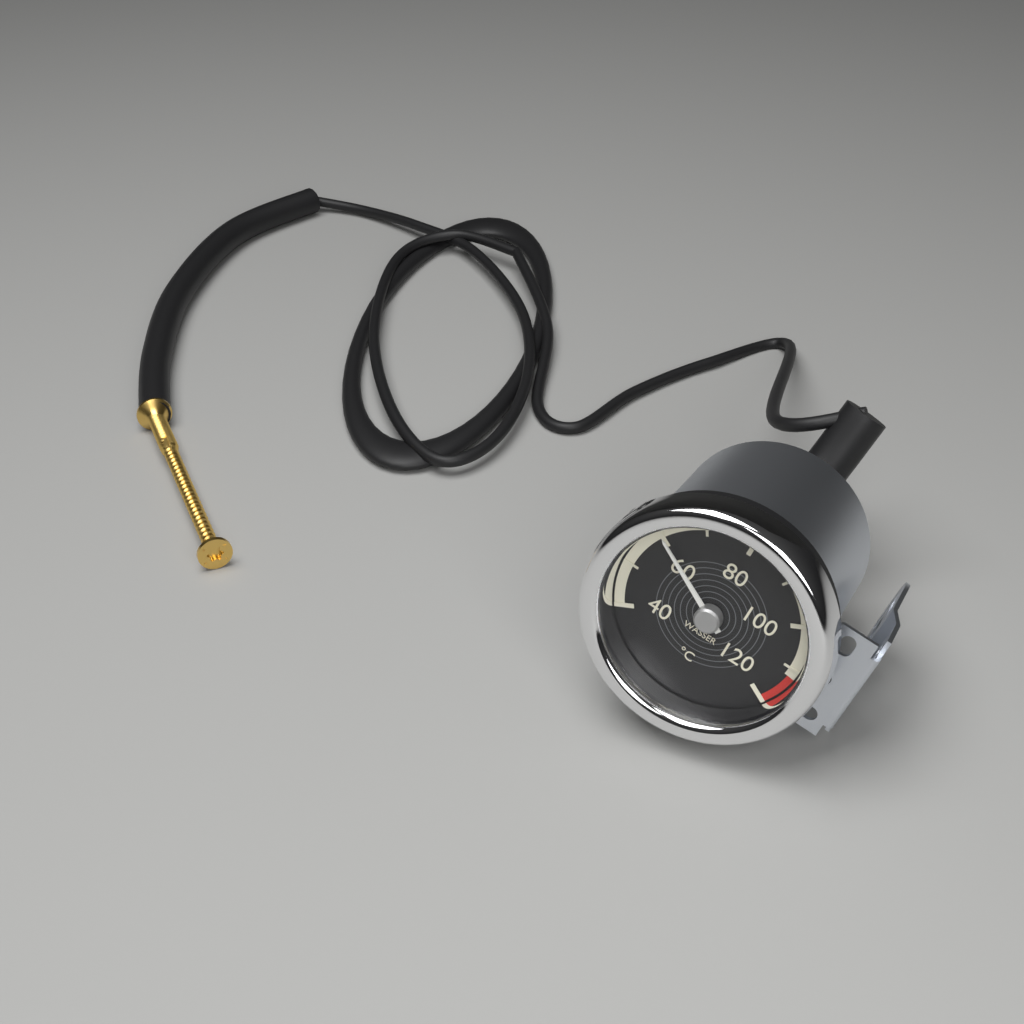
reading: 60 °C
